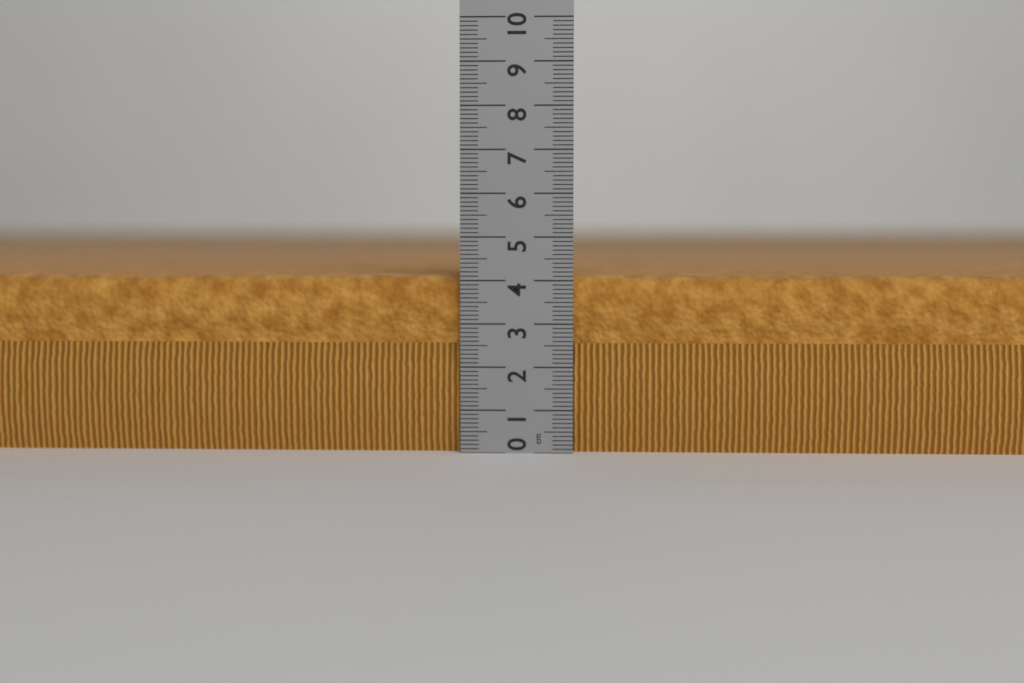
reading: 4.1 cm
